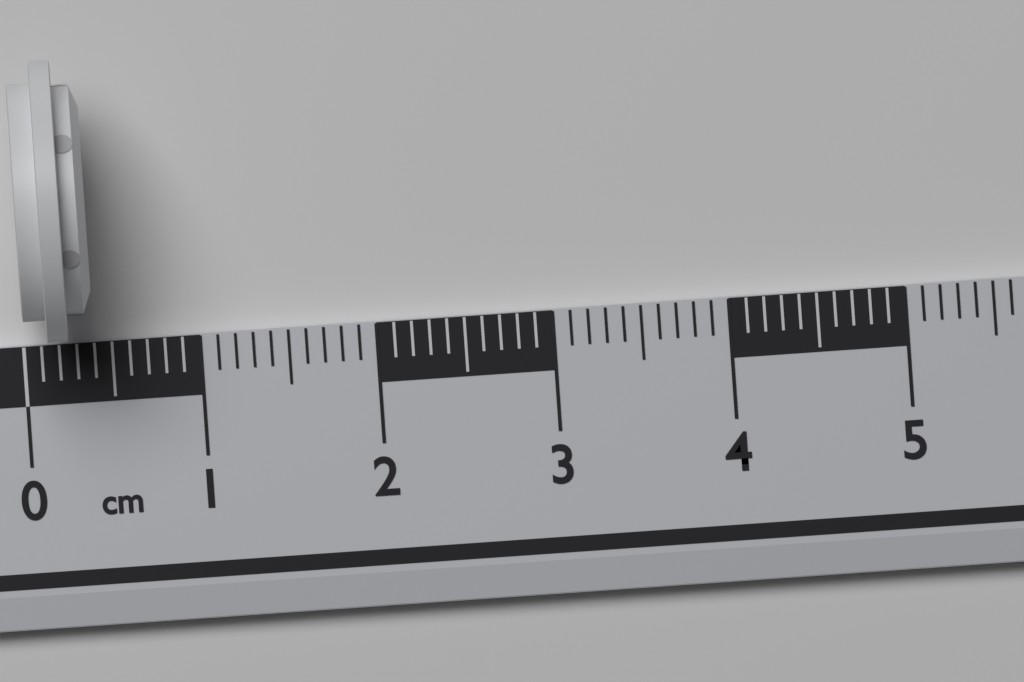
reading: 0.4 cm
